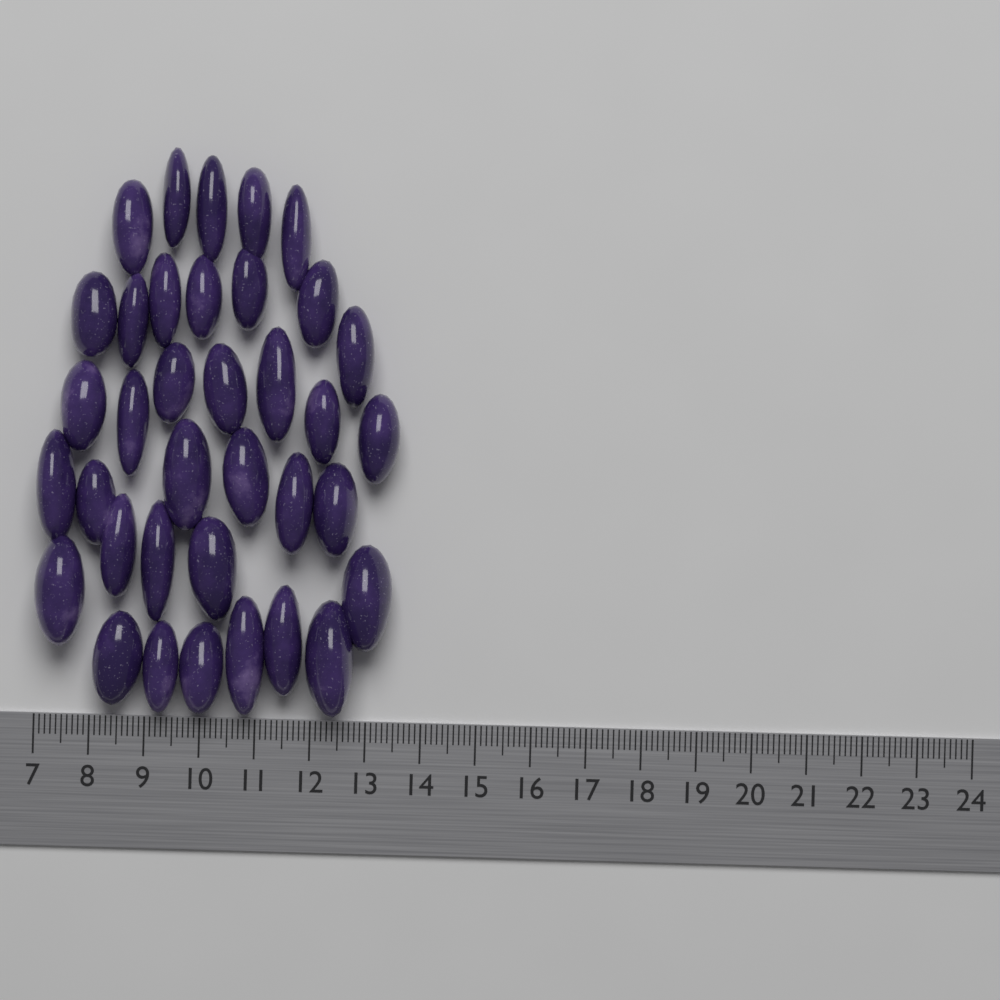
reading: 13.5 (no unit)
